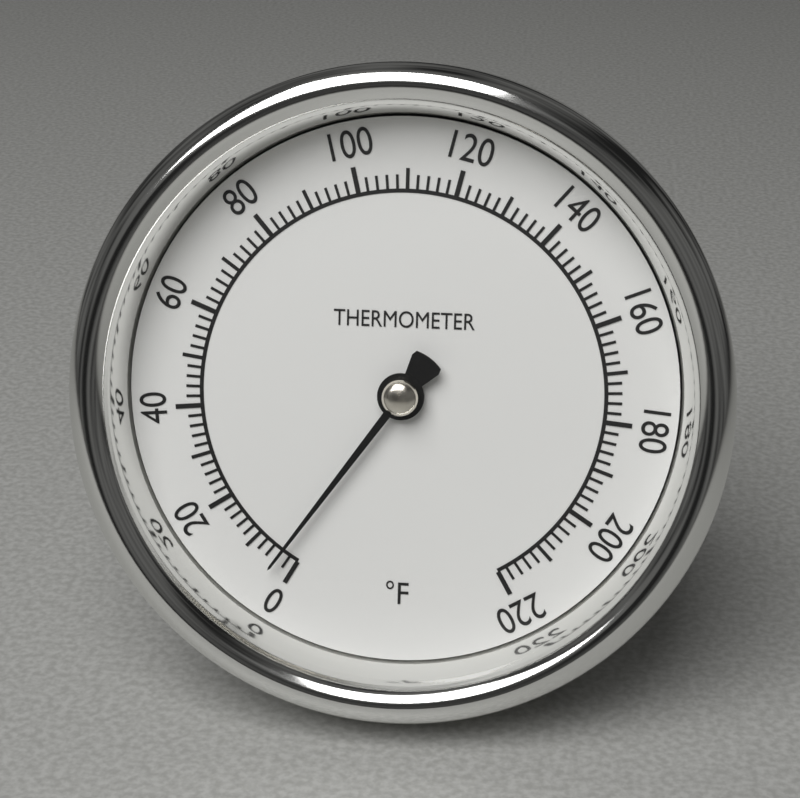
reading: 4 °F
